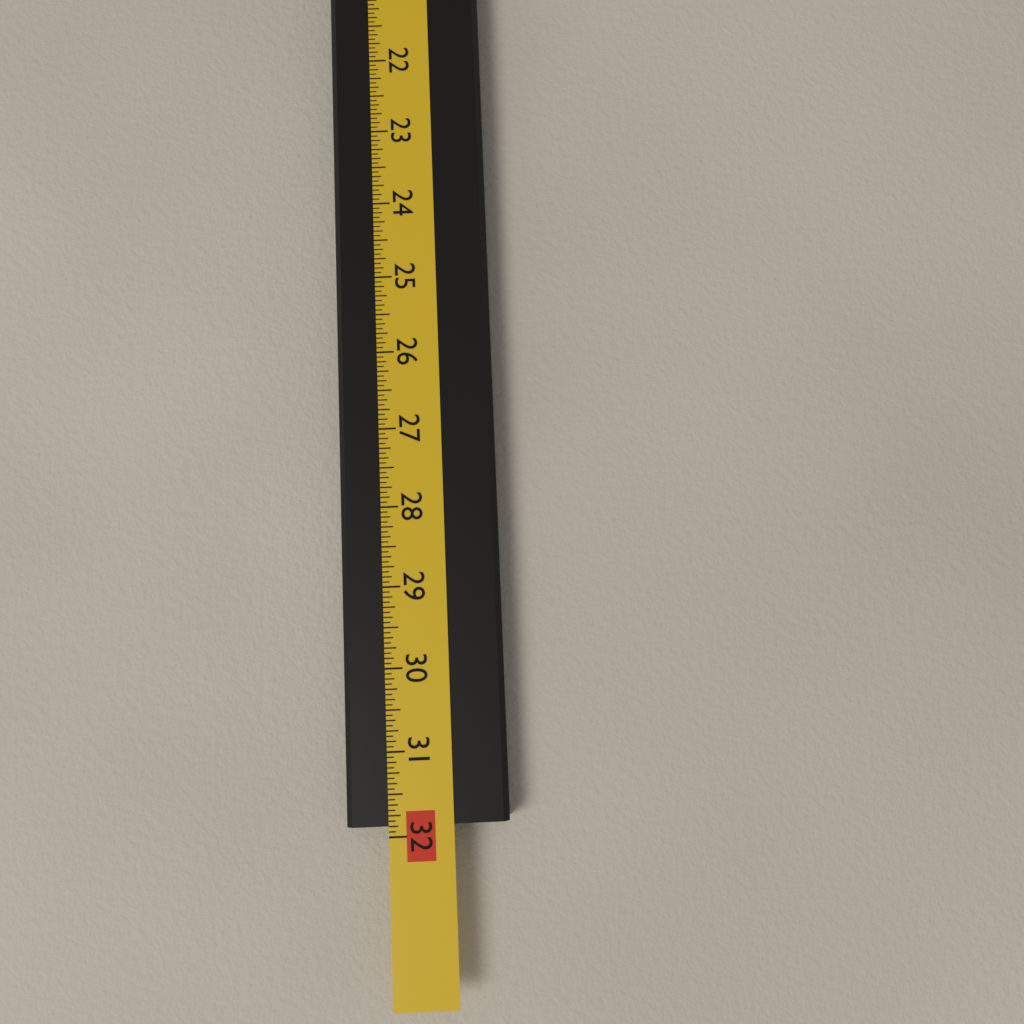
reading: 31.8750 in
